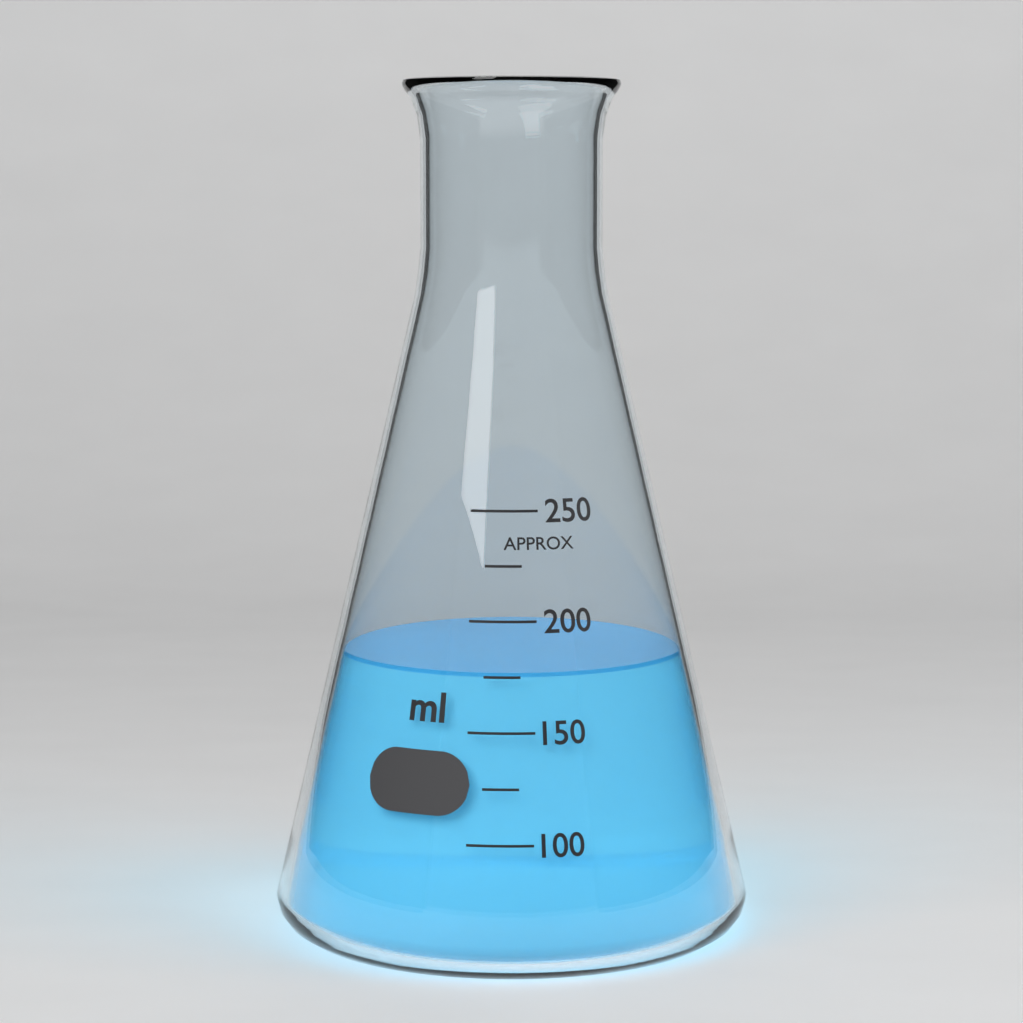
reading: 176 ml
